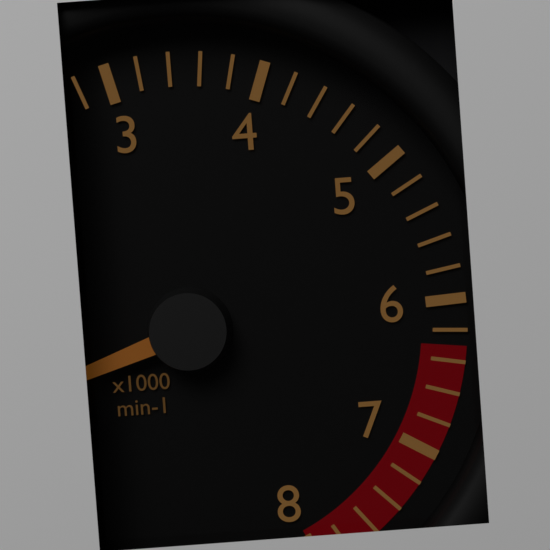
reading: 200 min-1
